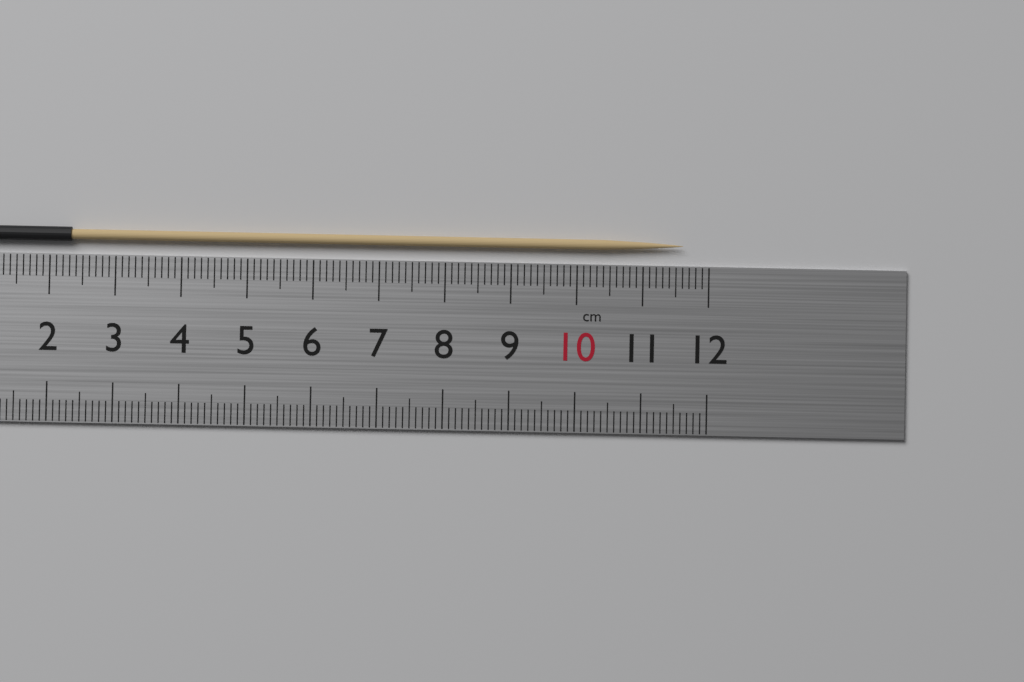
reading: 11.6 cm
